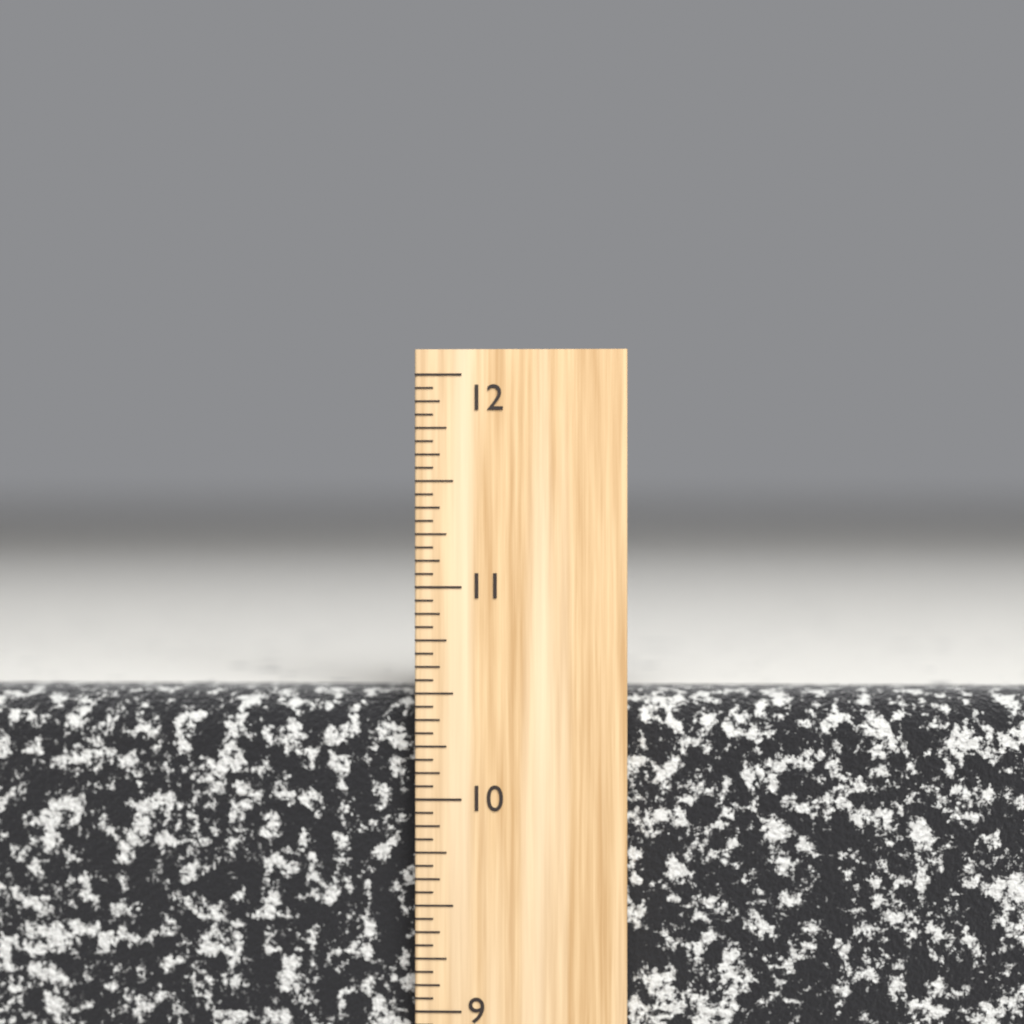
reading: 10.5000 inch
